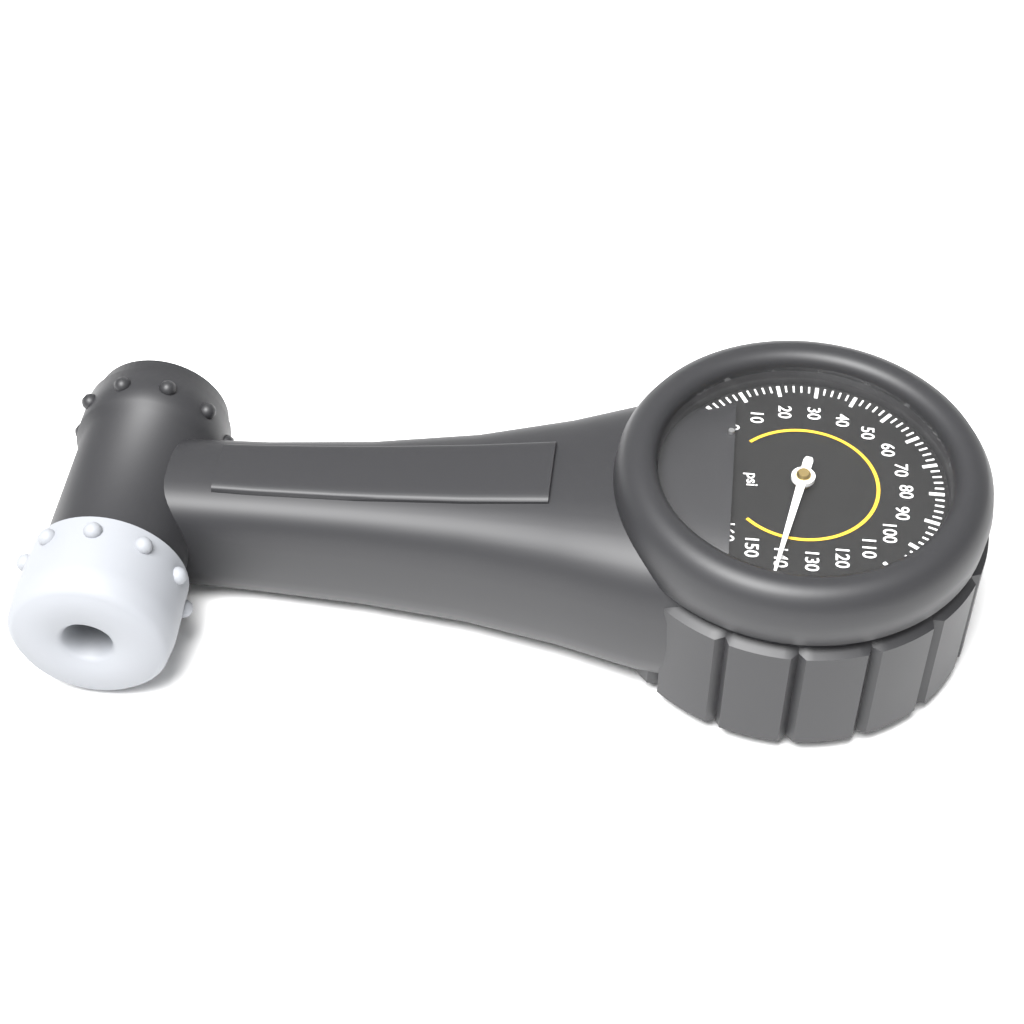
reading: 140 psi
